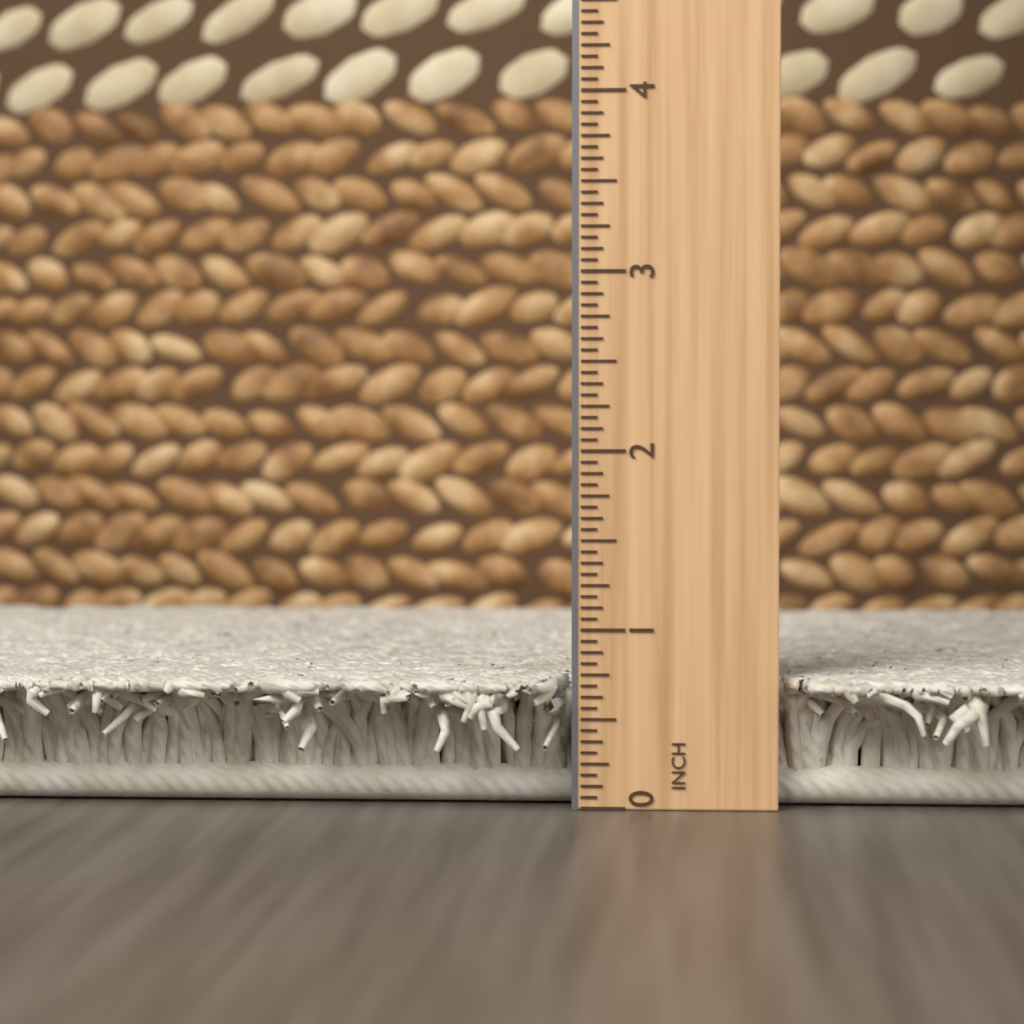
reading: 0.7500 in
